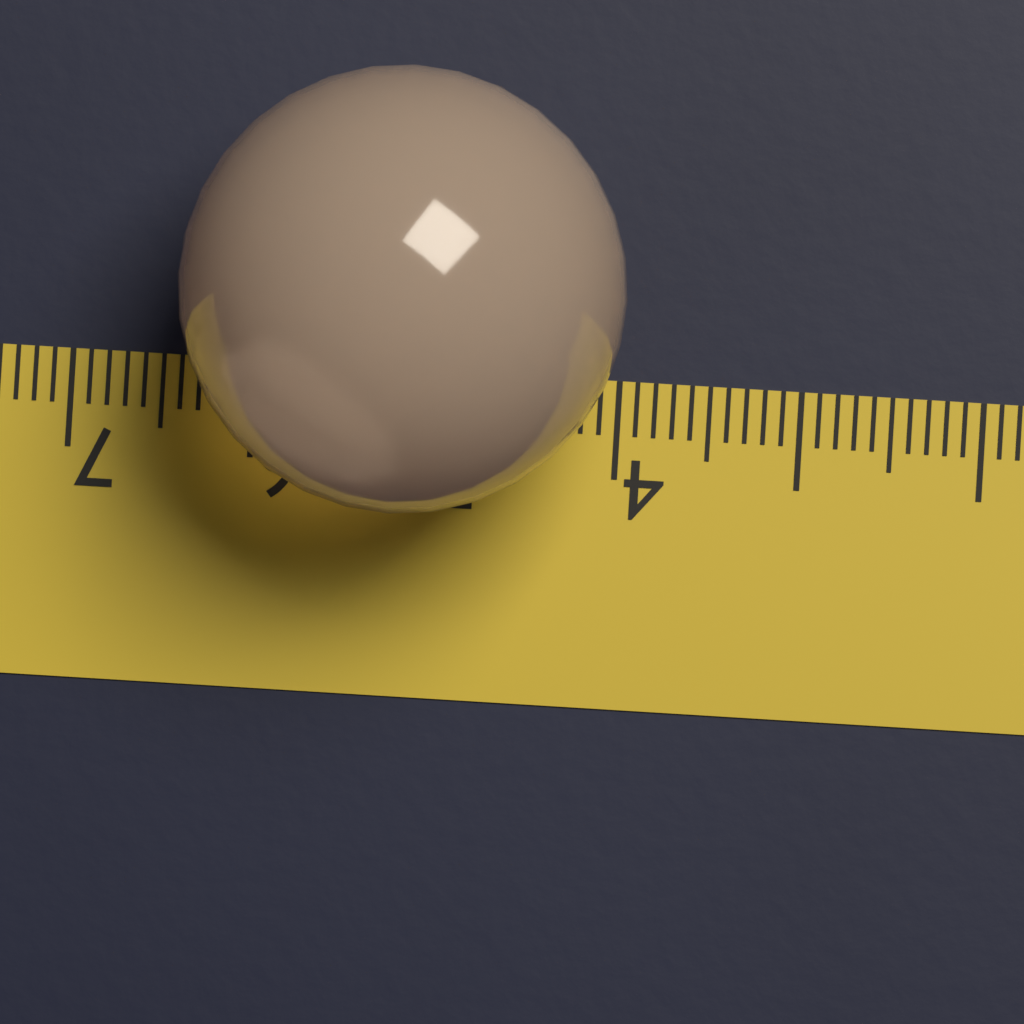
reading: 6.4 (no unit)
